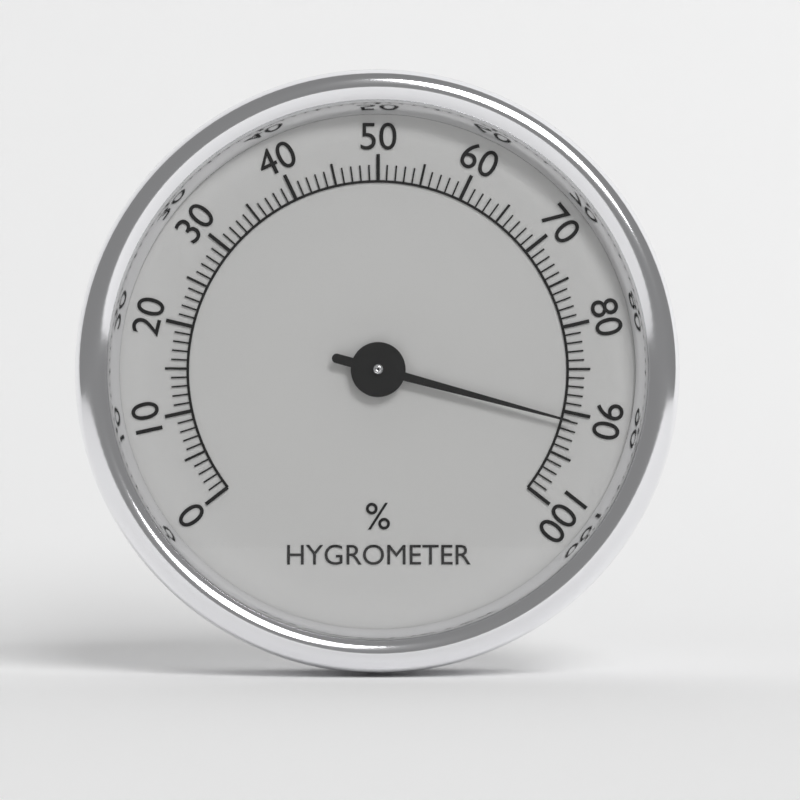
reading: 91 %
